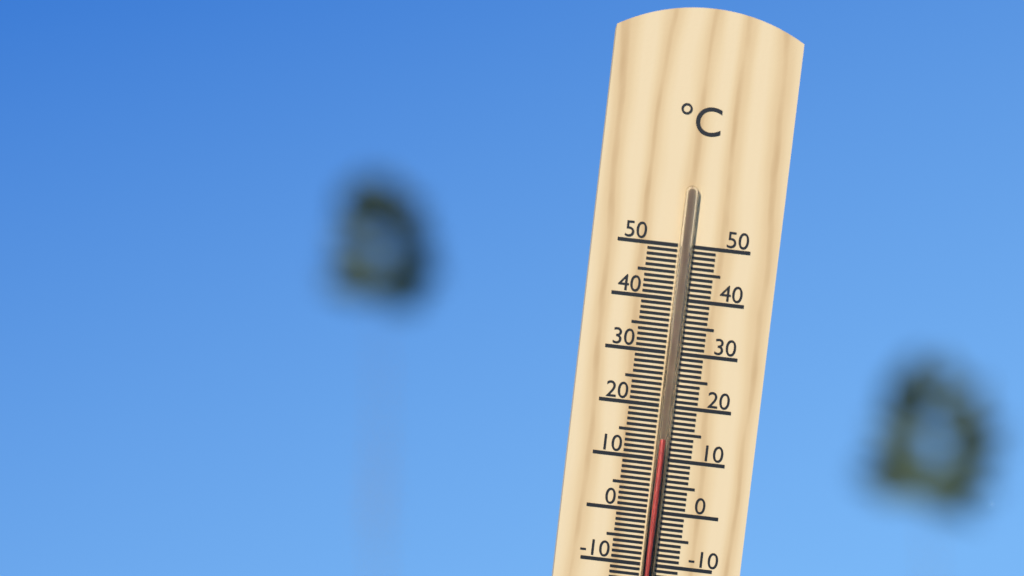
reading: 14 °C
